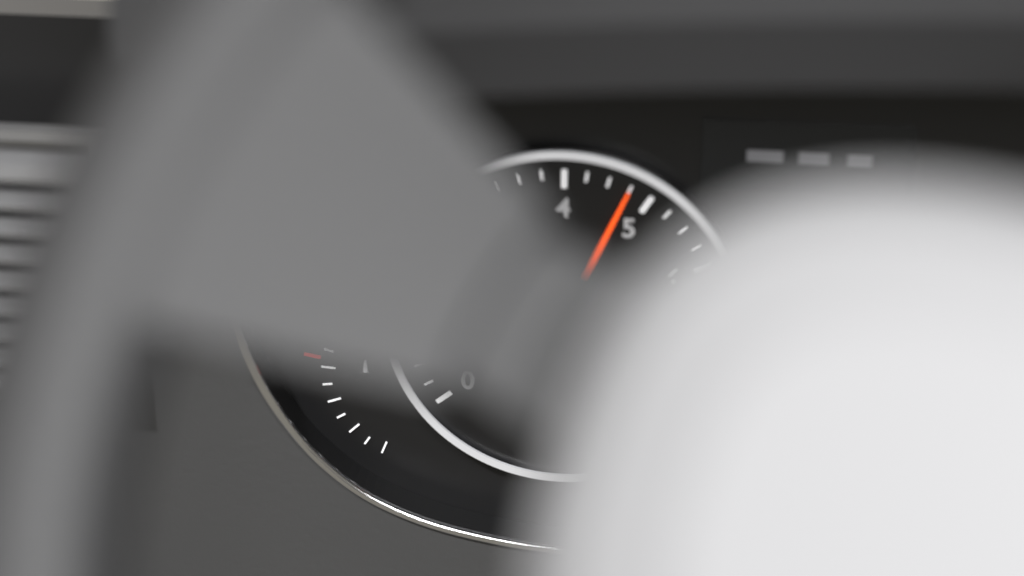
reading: 4.75 x1000 rpm
